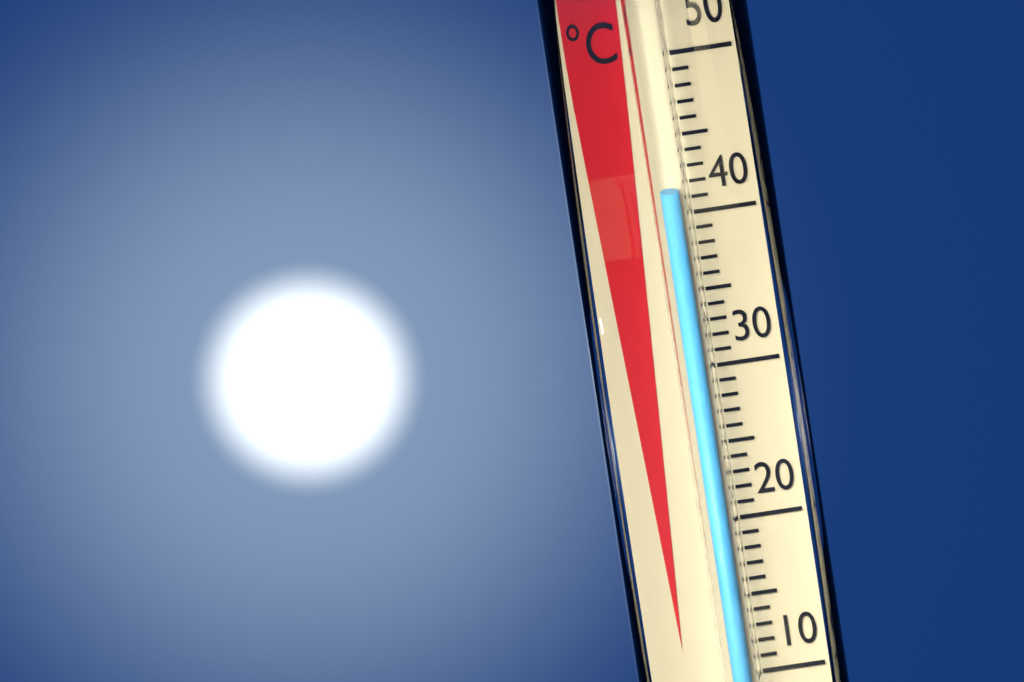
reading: 42 °C
